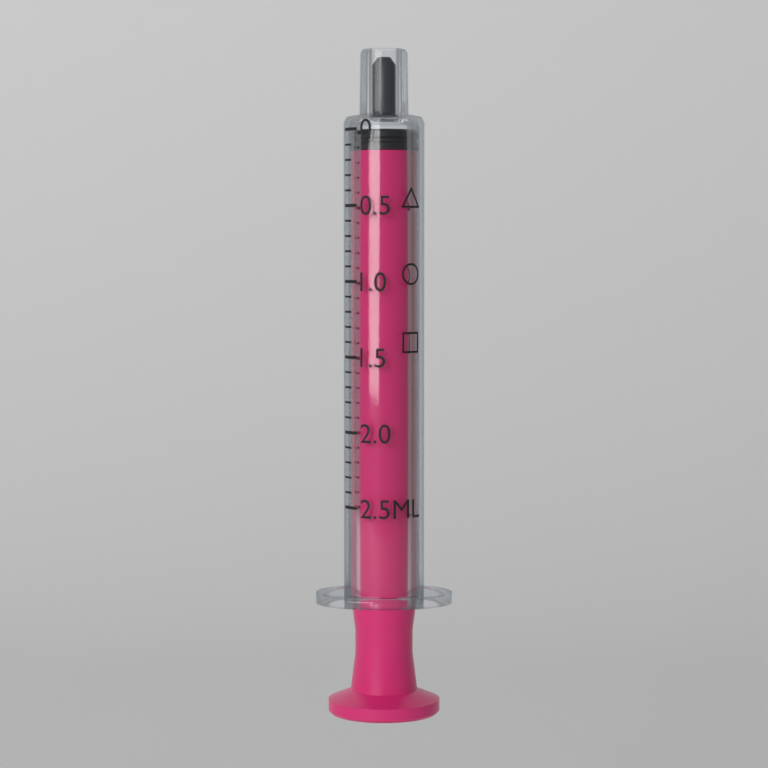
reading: 0.0 ml
